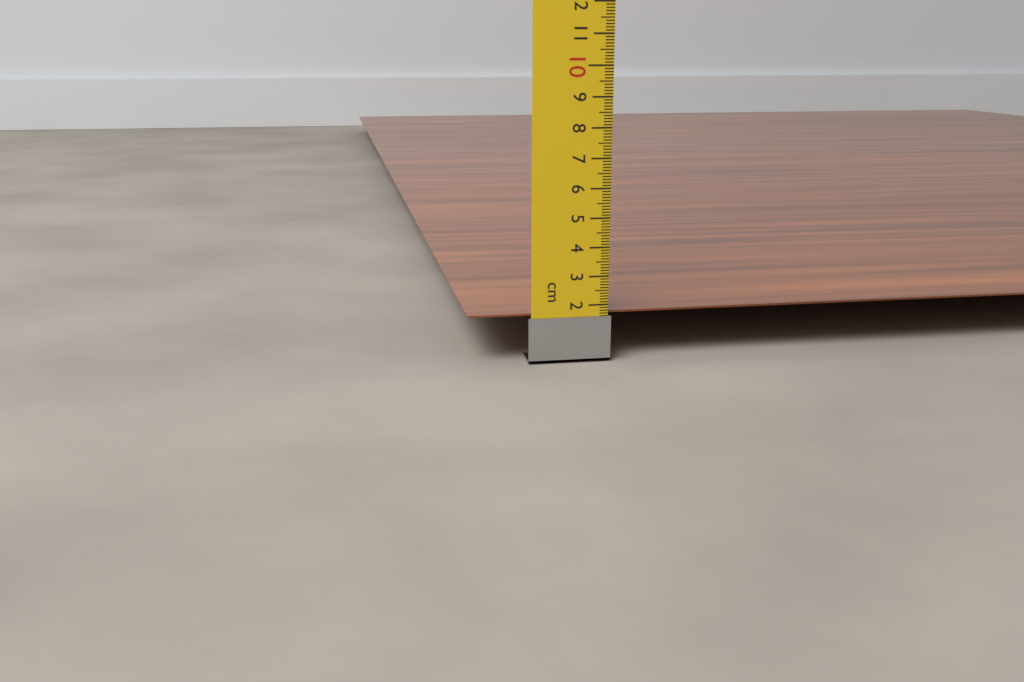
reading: 1.7 cm
